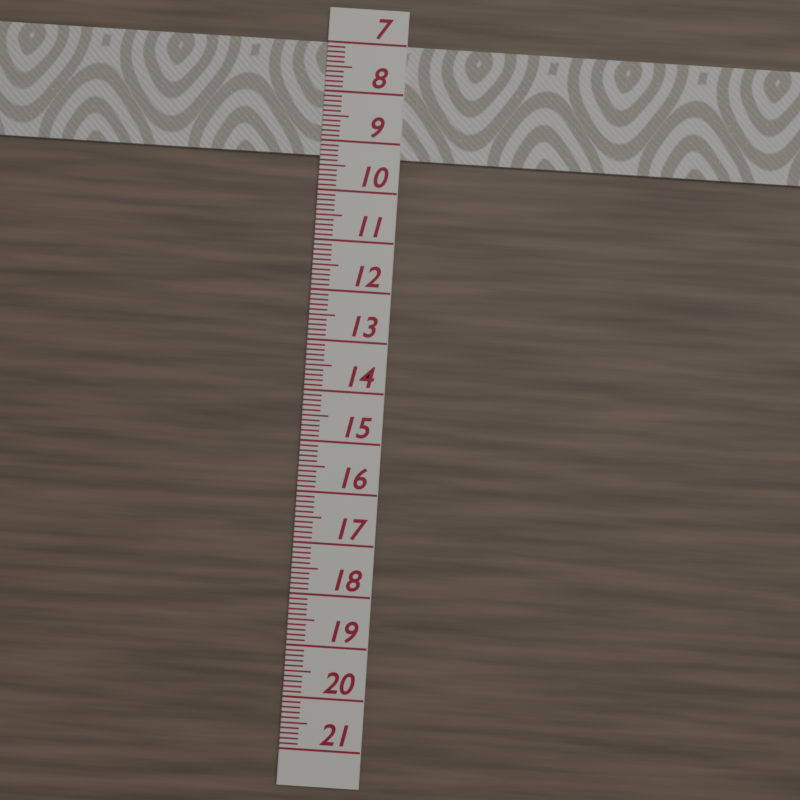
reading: 9.3 (no unit)
